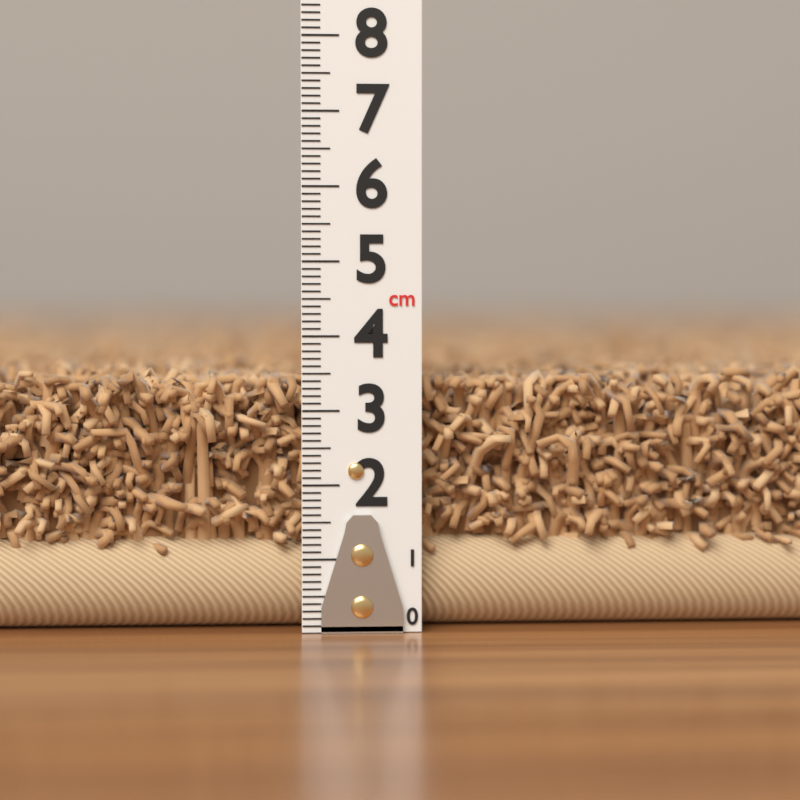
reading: 3.7 cm
